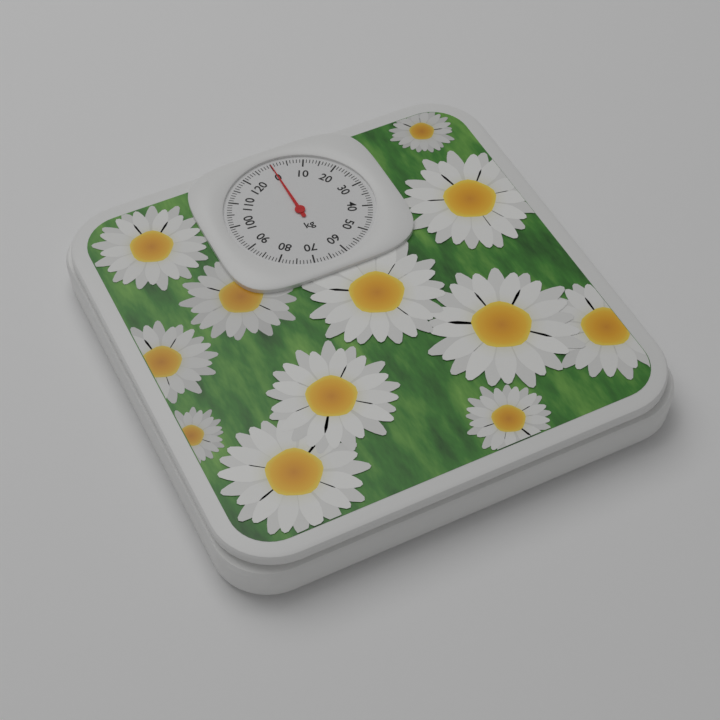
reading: 0 kg
